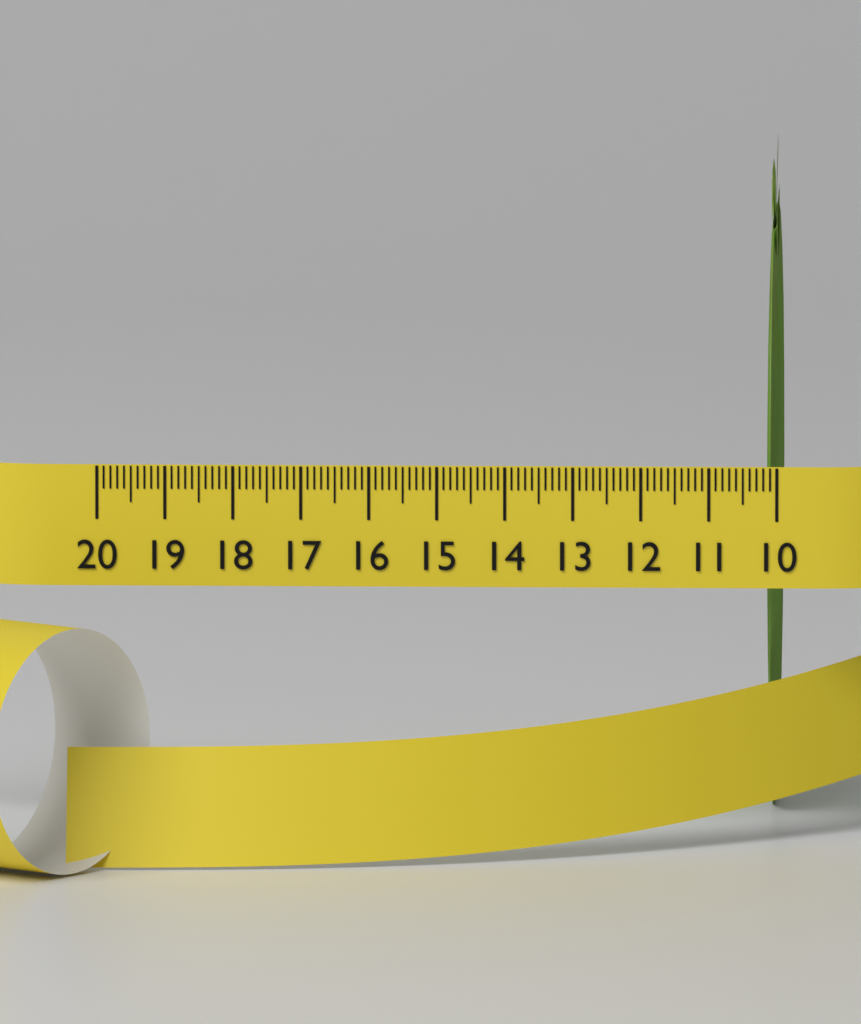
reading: 10.2 (no unit)
